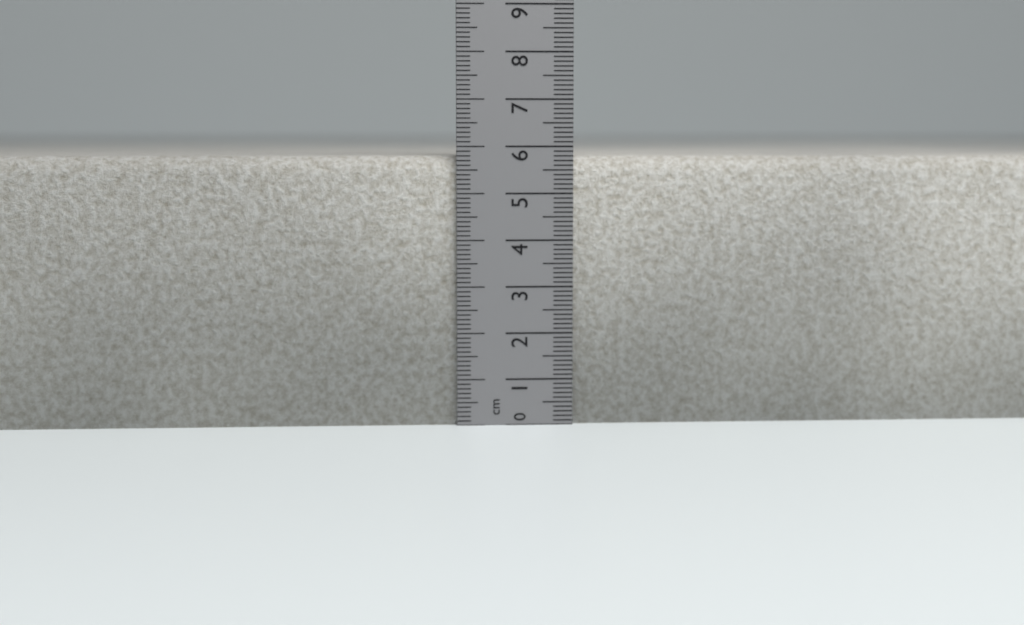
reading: 5.8 cm
